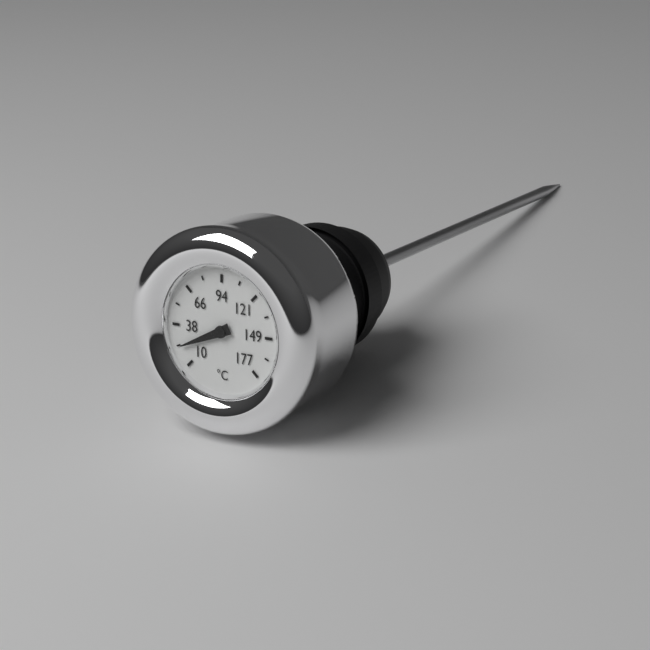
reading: 23.000 °C
